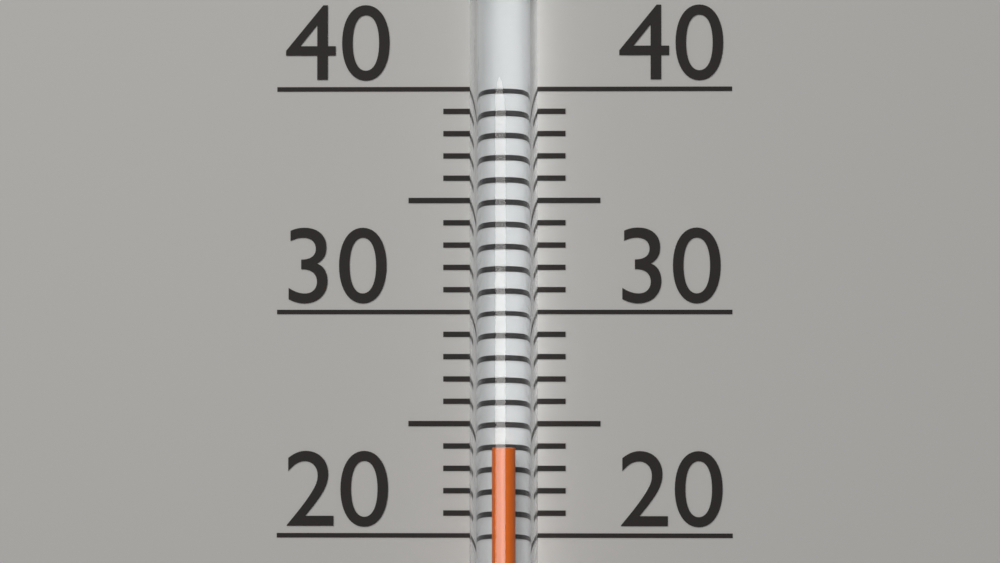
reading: 24 (no unit)
